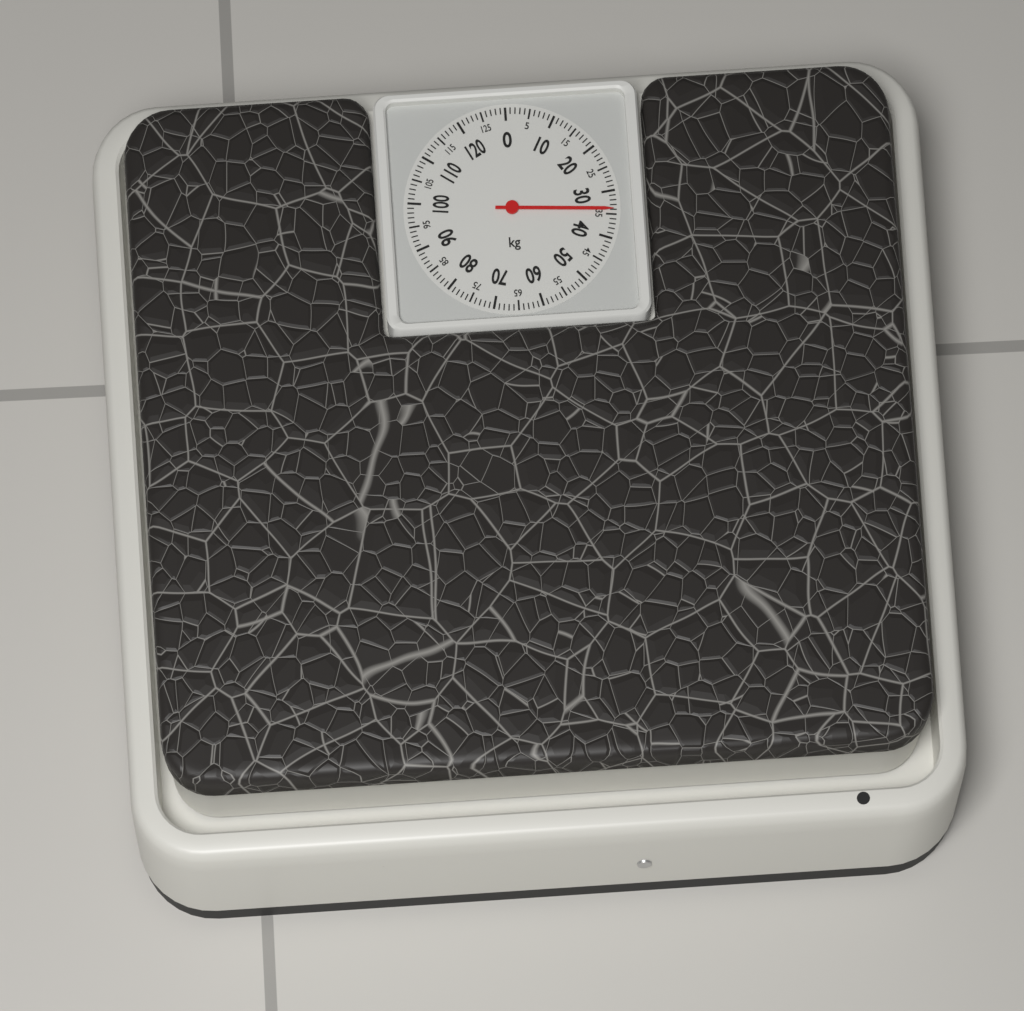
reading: 34 kg
